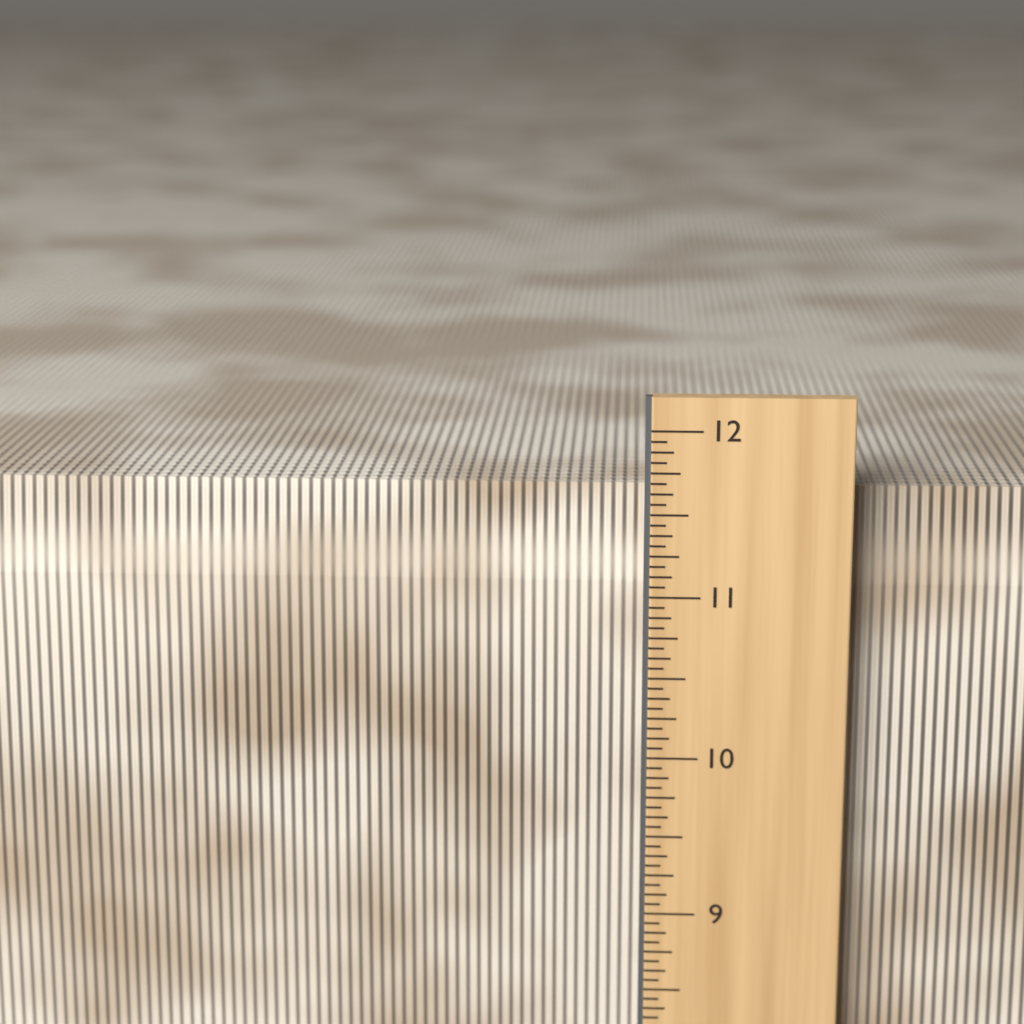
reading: 11.6250 in
